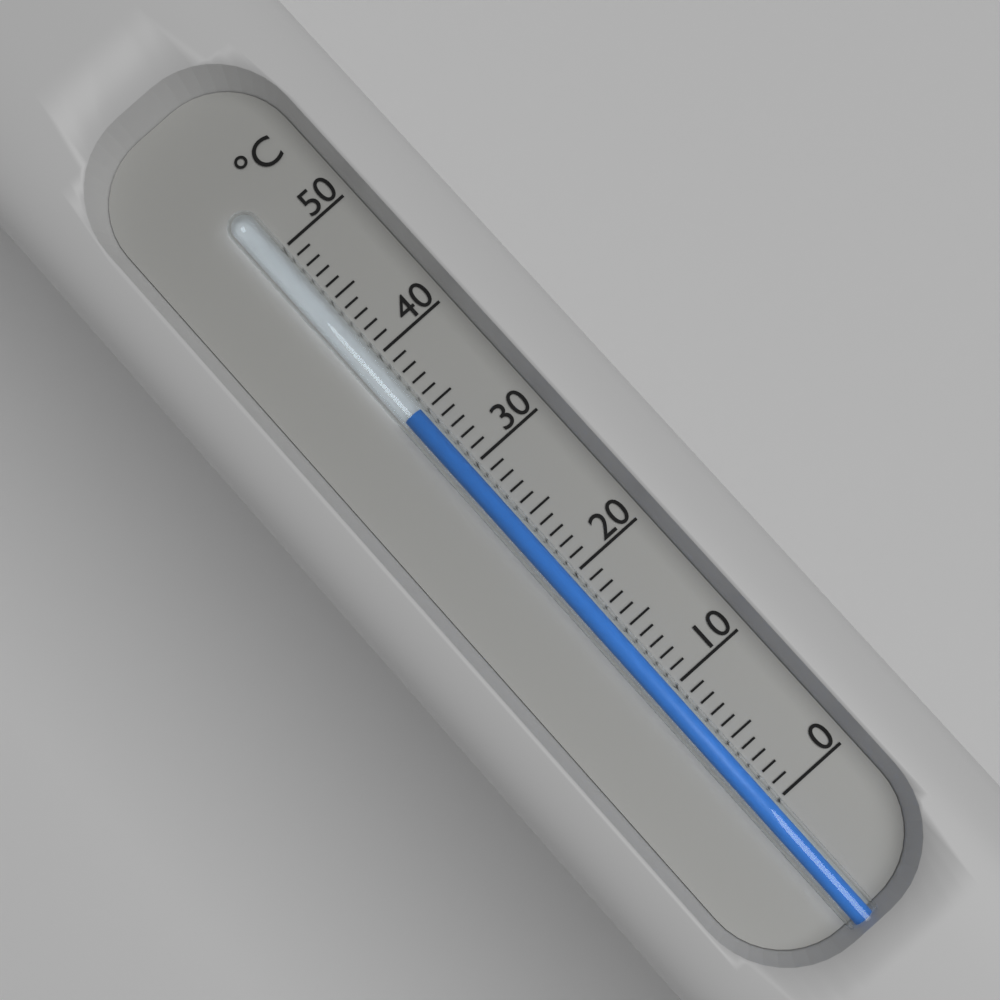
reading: 35 °C
